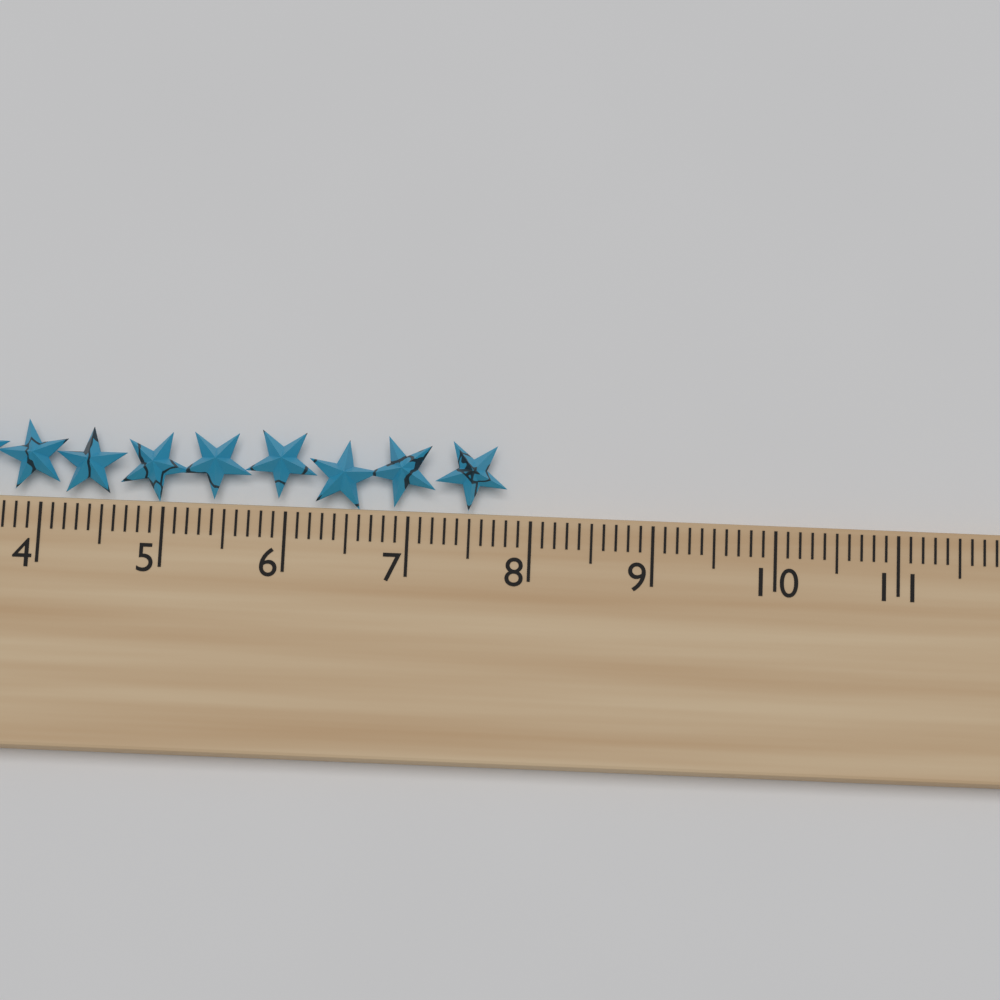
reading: 7.8 cm
